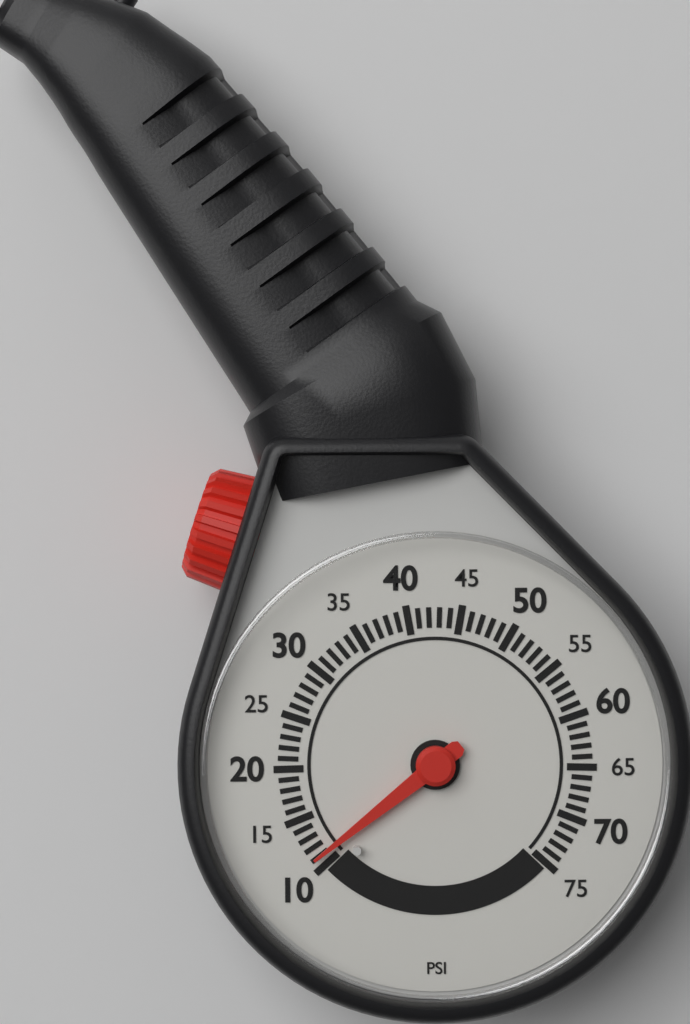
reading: 11 psi
